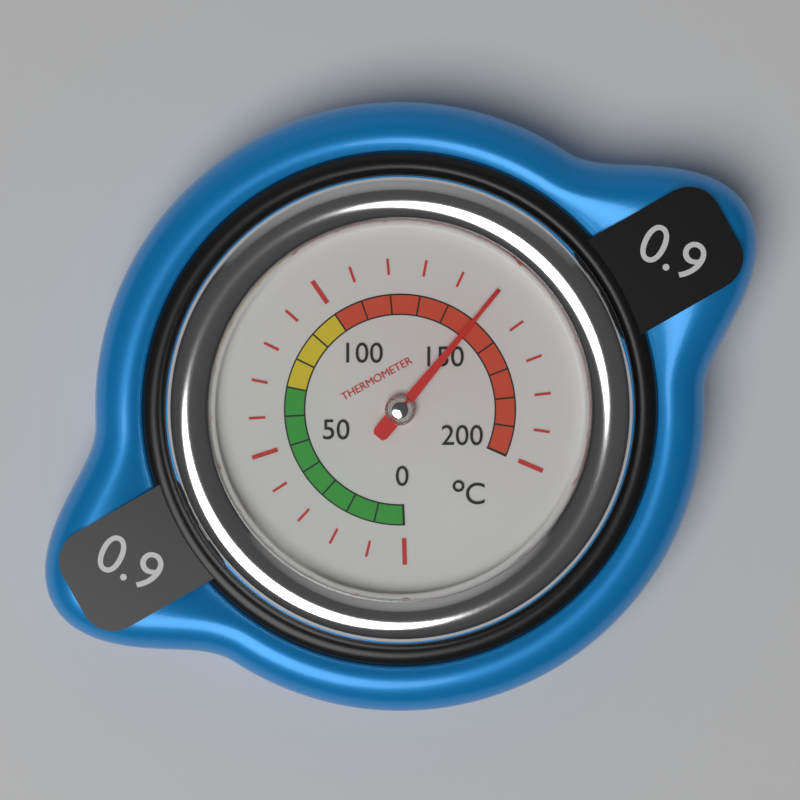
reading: 150 °C
